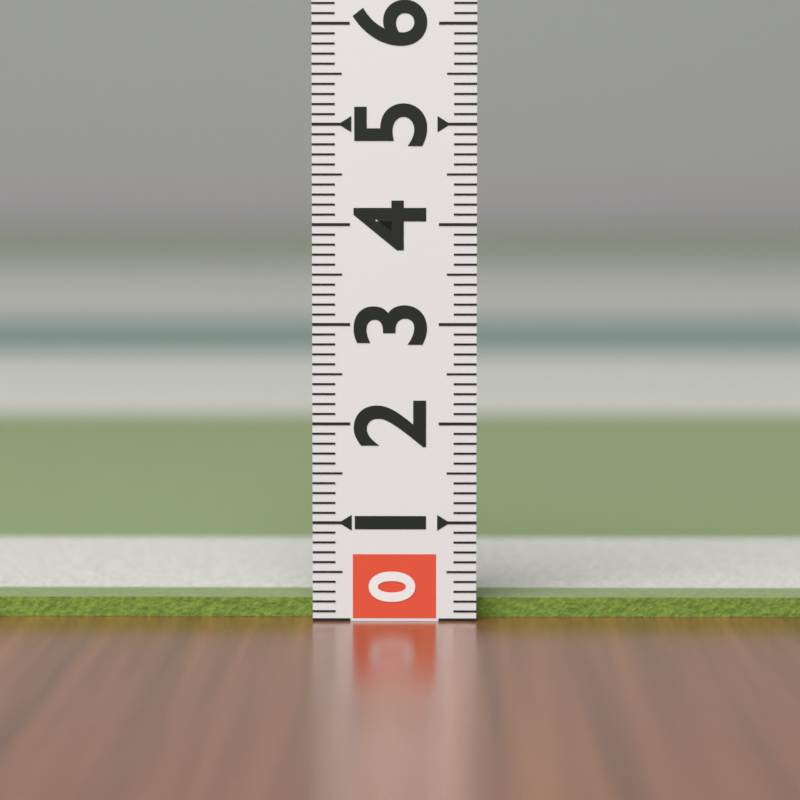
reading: 0.2 (no unit)
